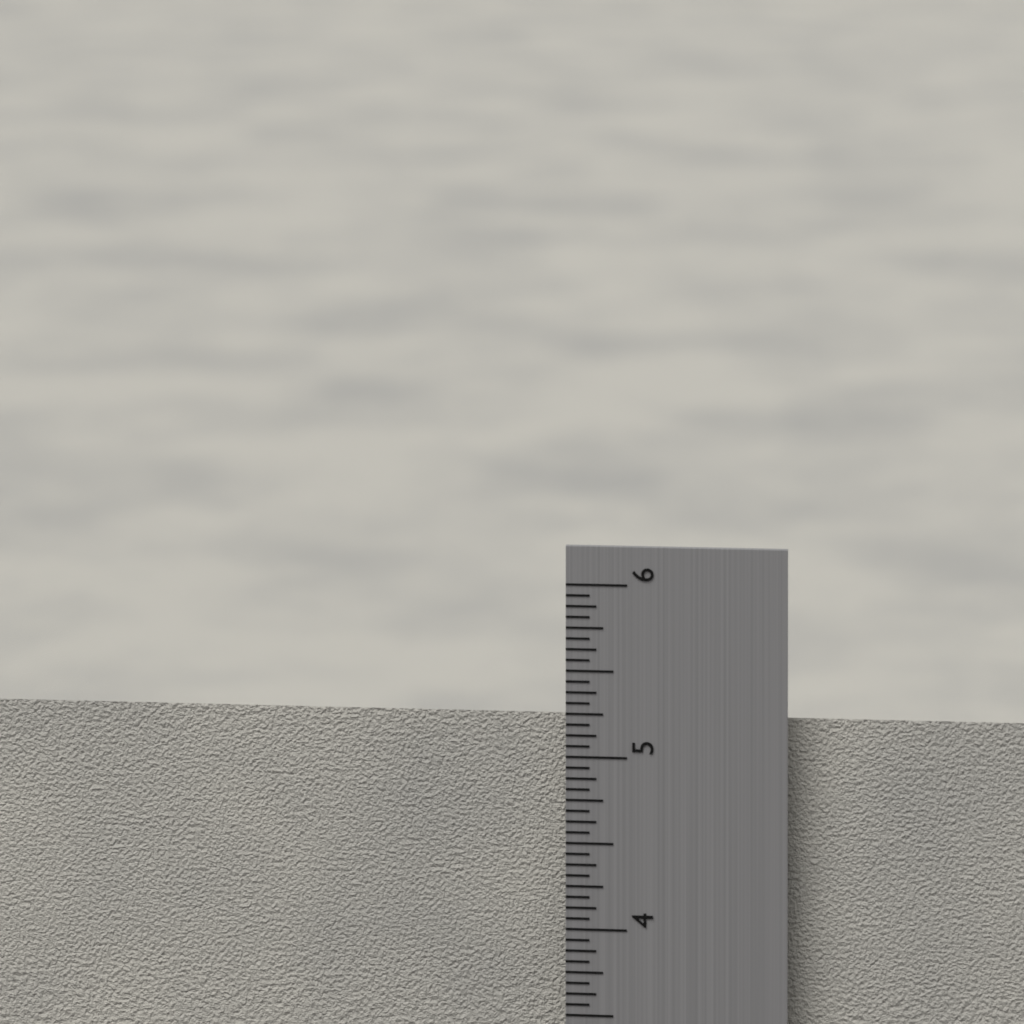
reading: 5.1875 in
